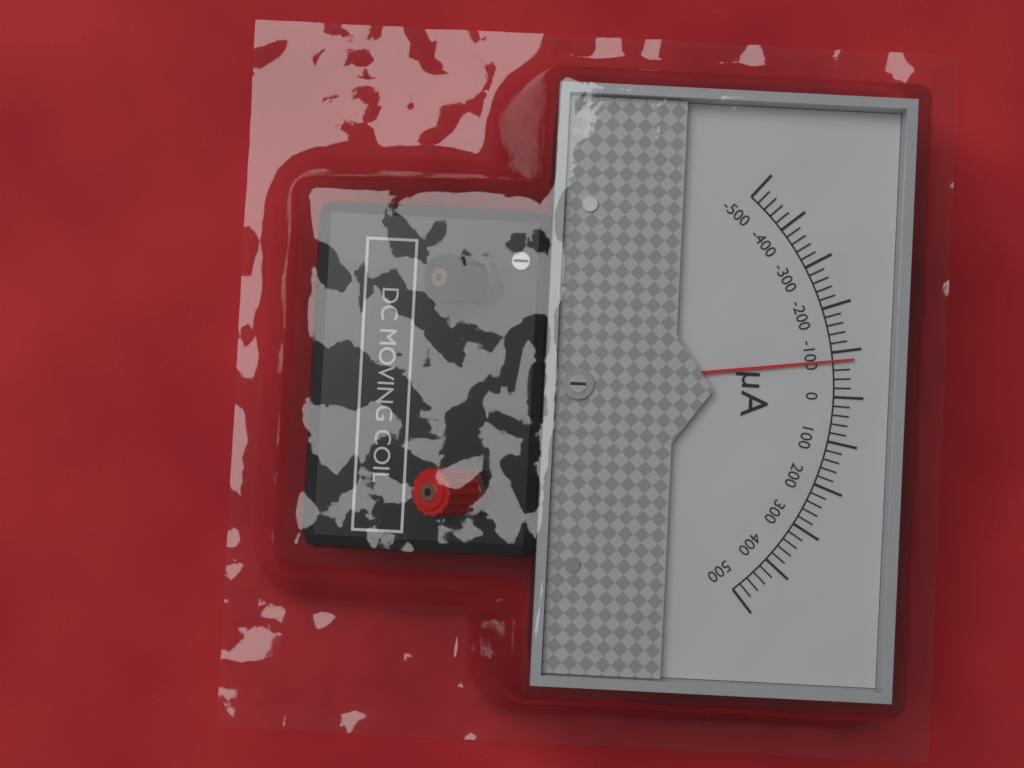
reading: -80 µA
